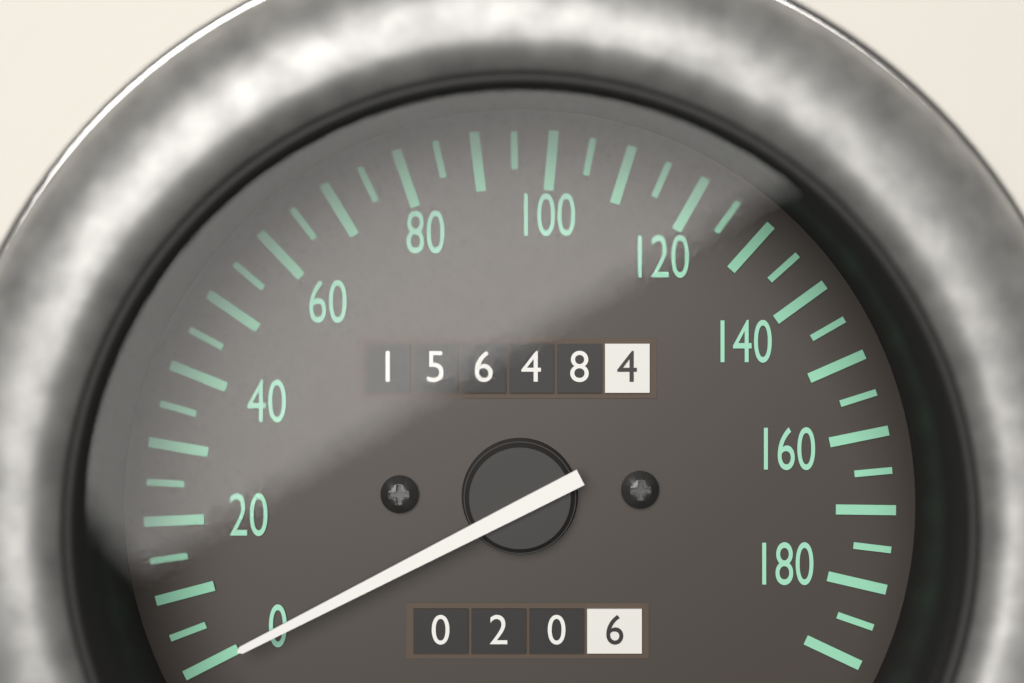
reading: 0 (no unit)
